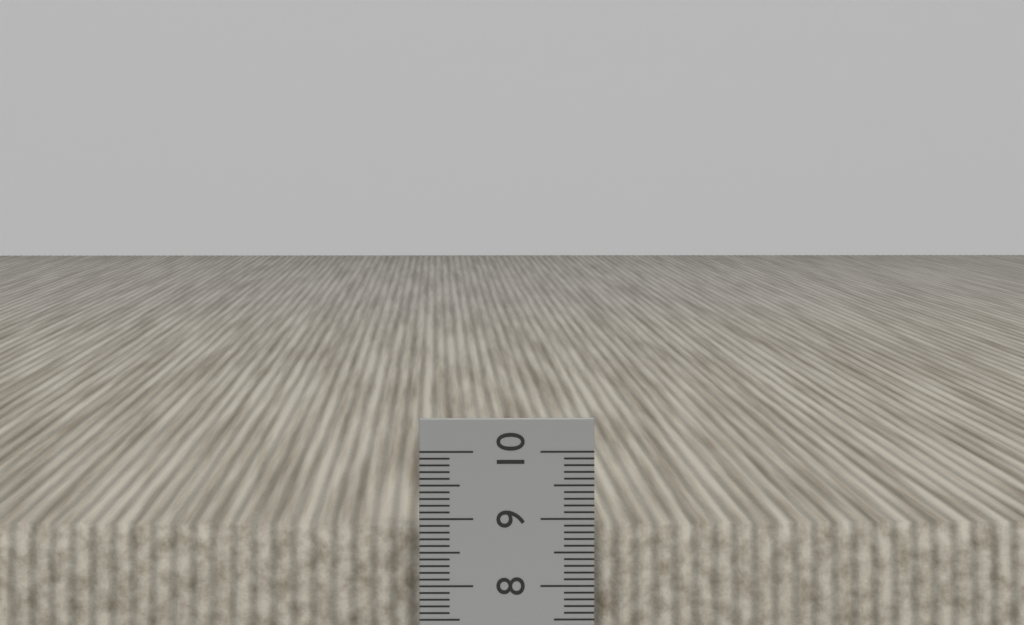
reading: 8.9 cm
